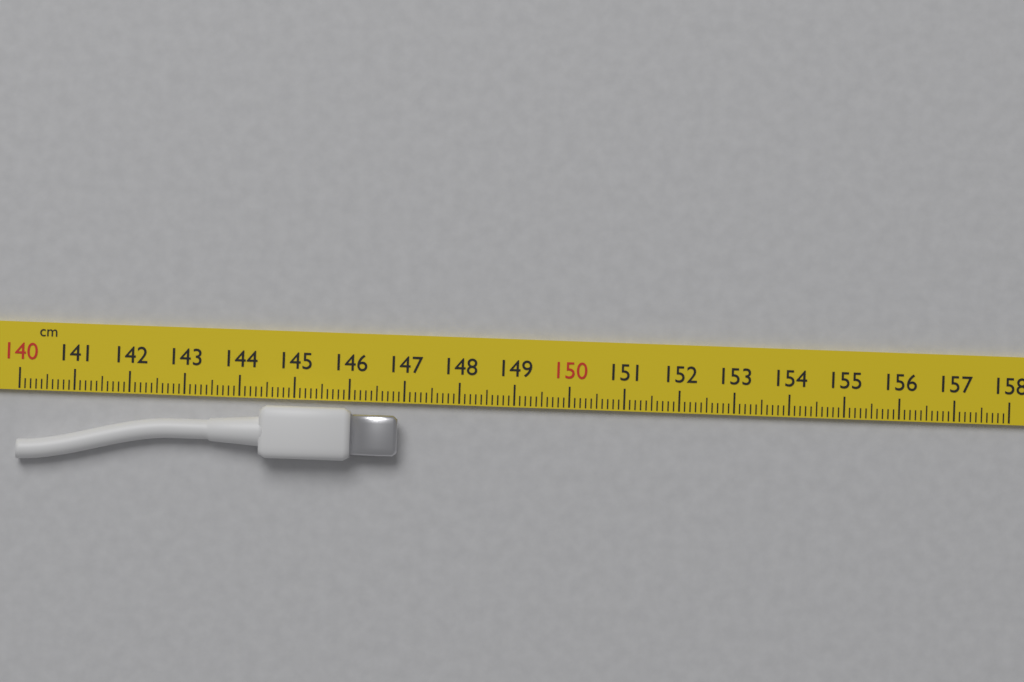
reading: 146.9 cm
